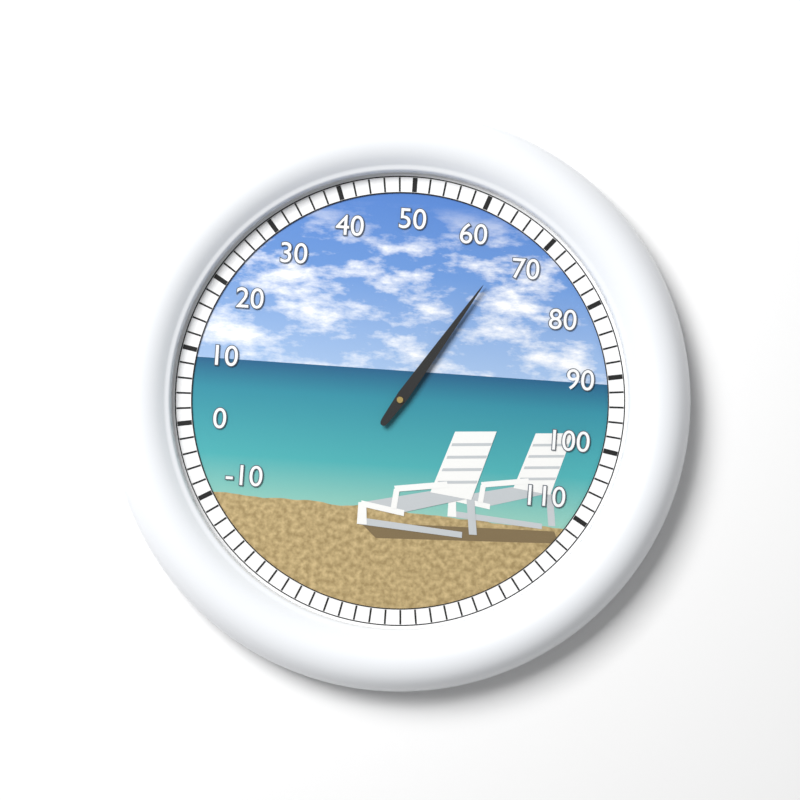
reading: 66 (no unit)
